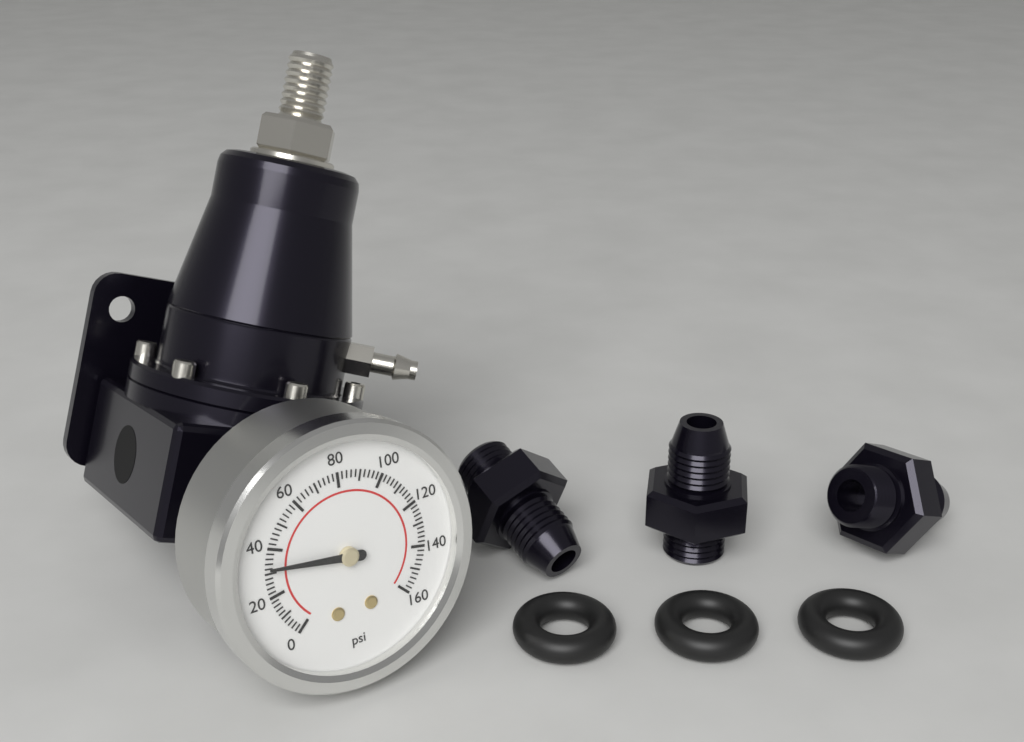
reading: 32 psi
